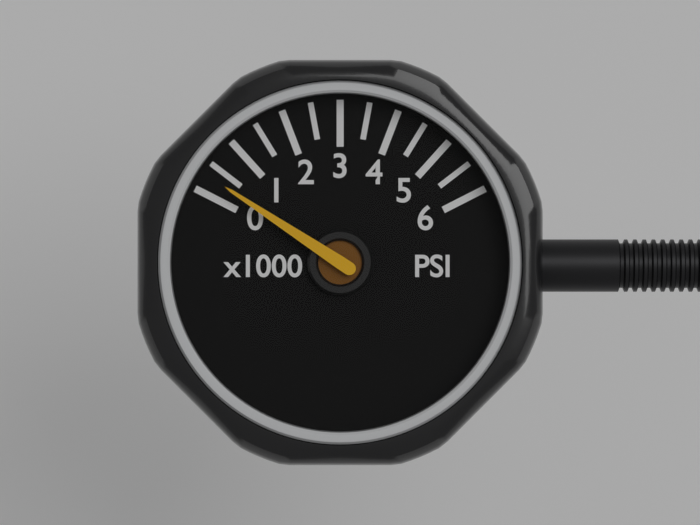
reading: 300 psi
